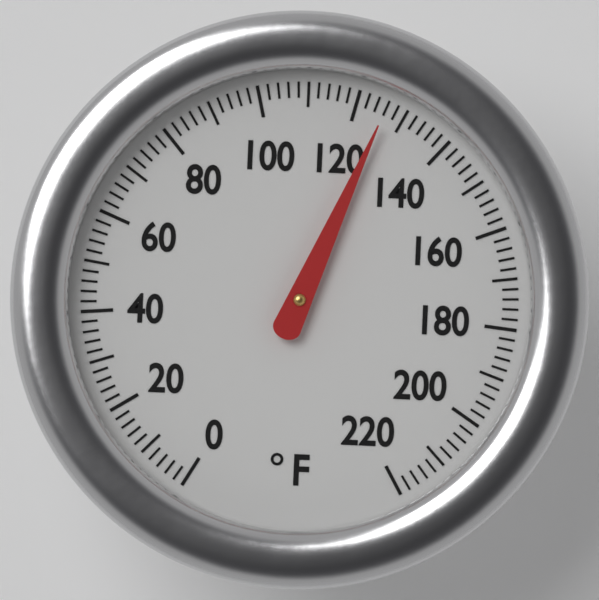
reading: 126 °F
